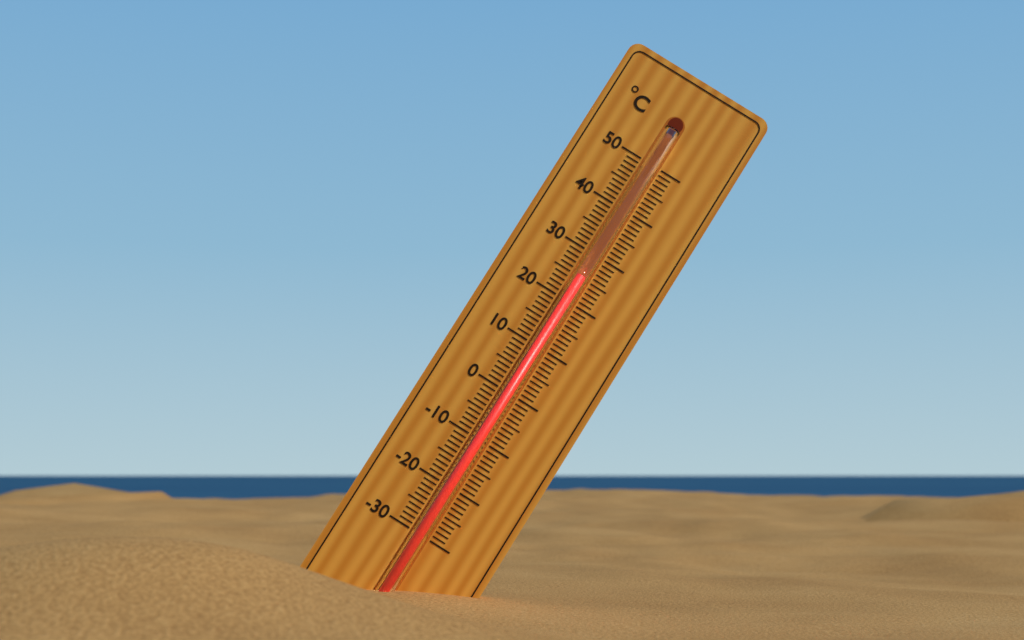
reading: 25 °C
